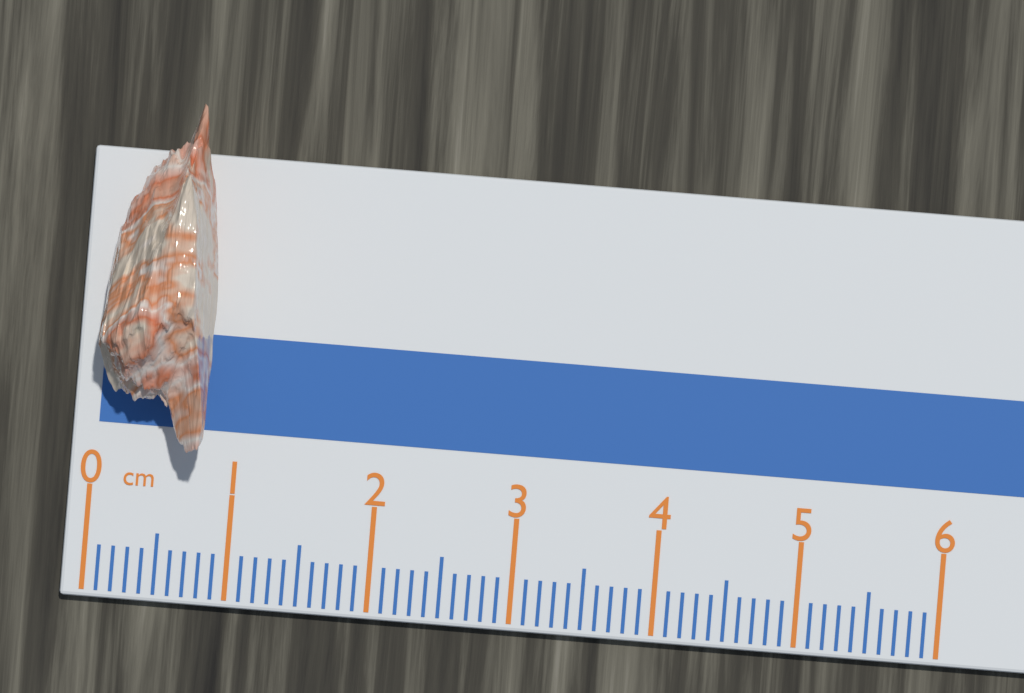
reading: 0.8 cm
